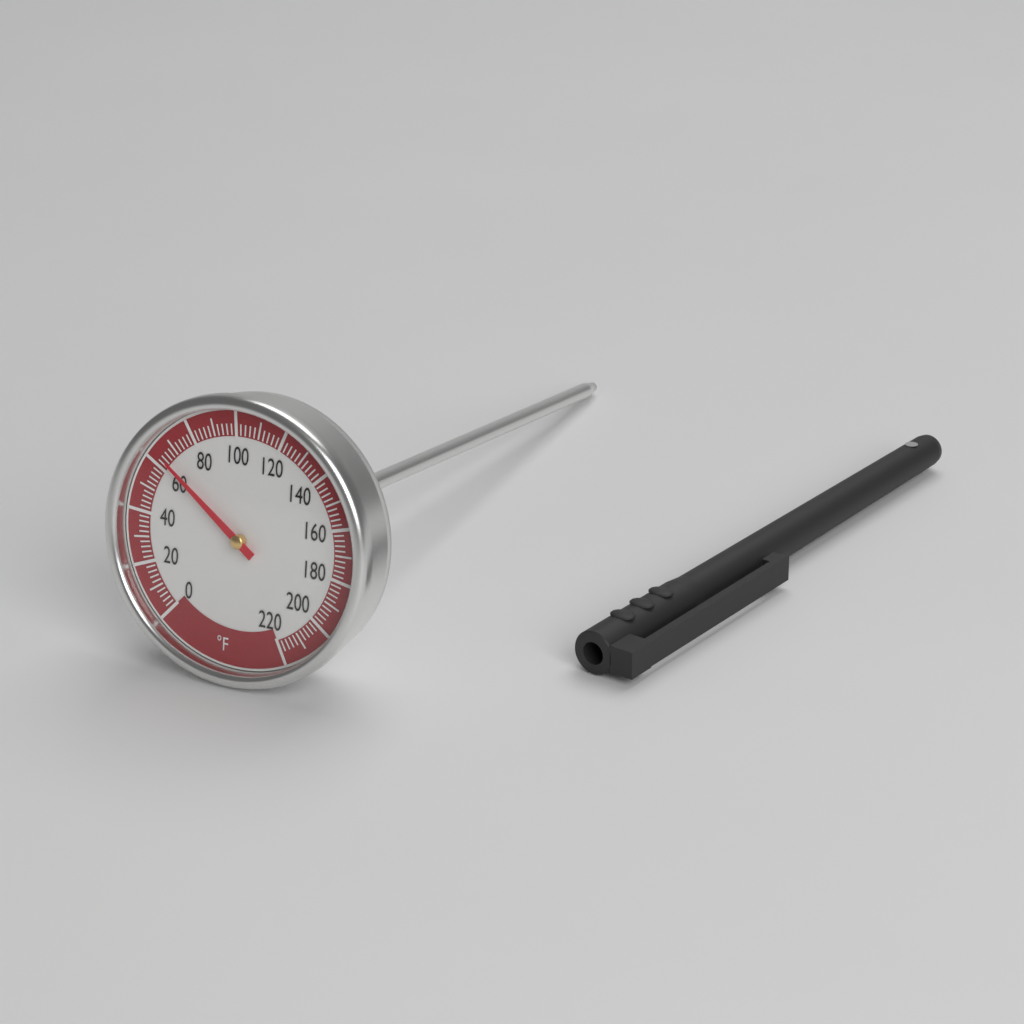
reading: 64 °F
